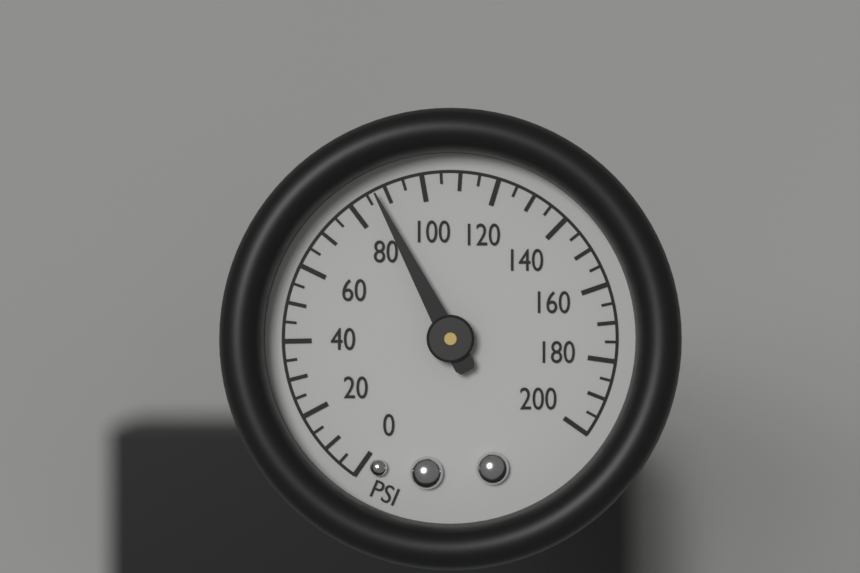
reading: 87 psi
